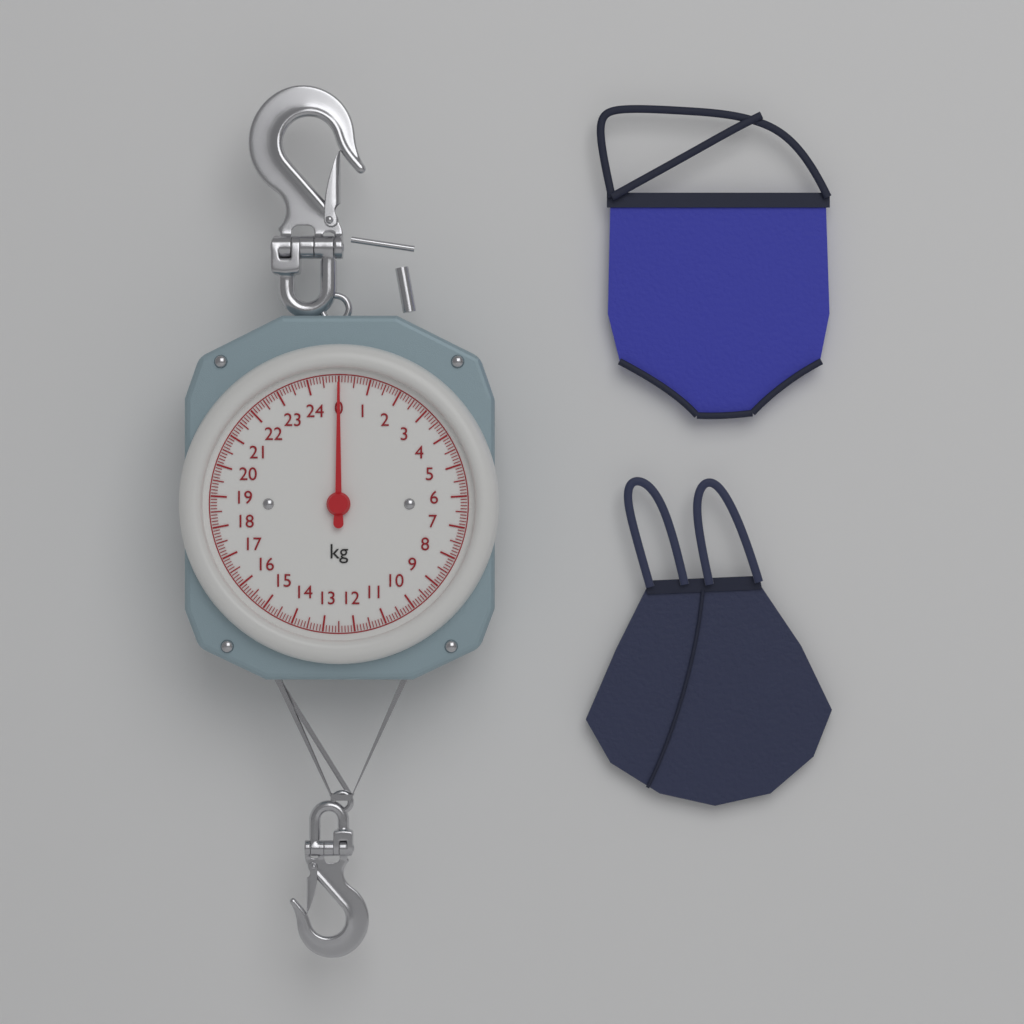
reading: 0.0 kg
